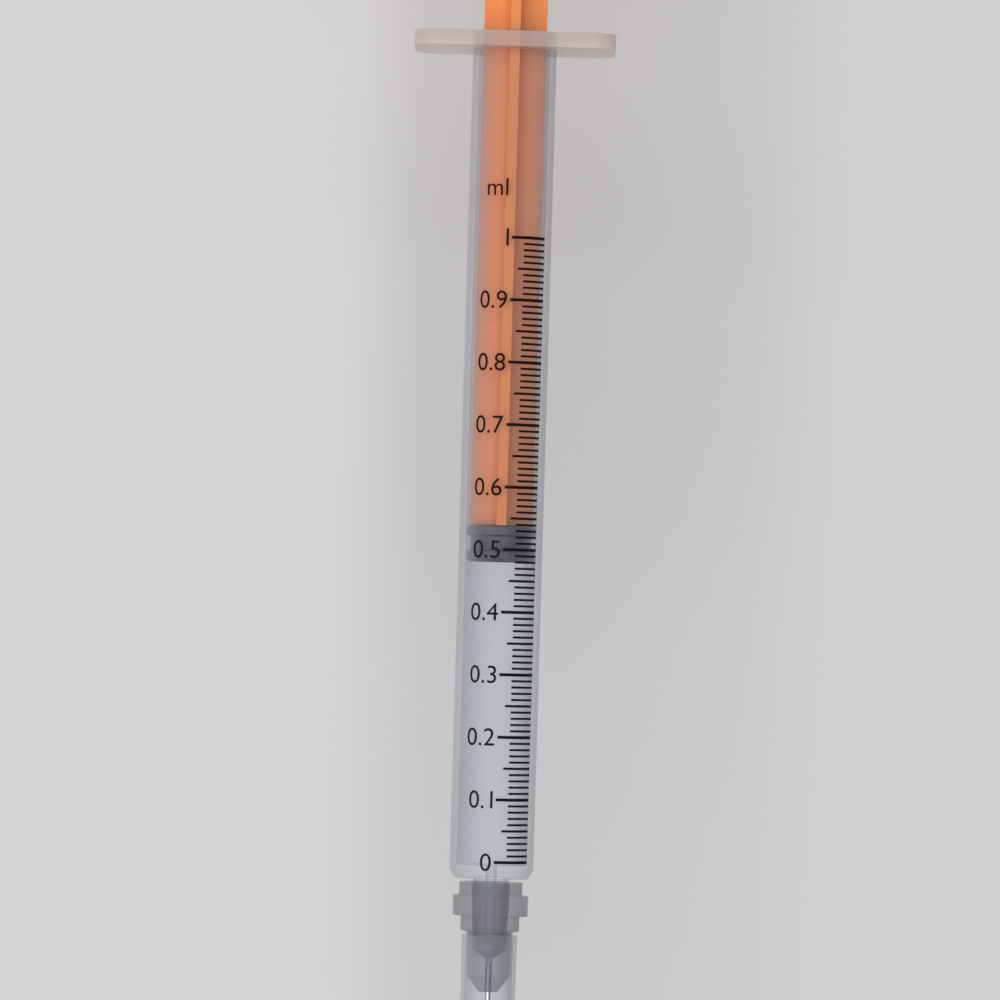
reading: 0.48 ml
